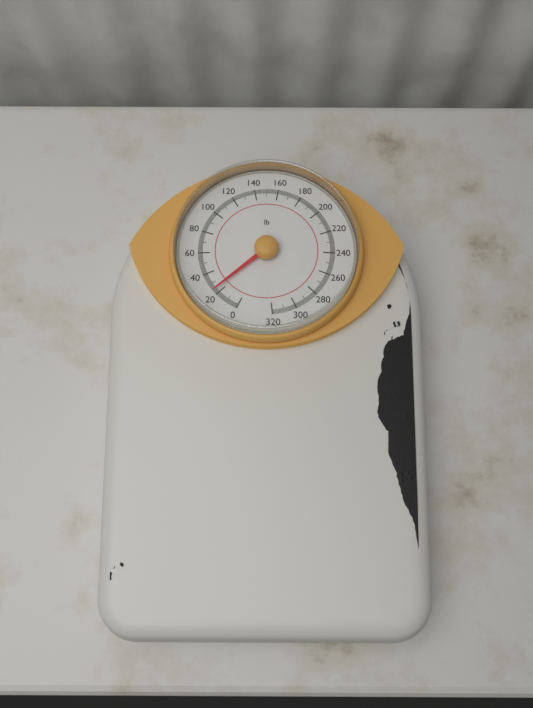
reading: 24 lb
